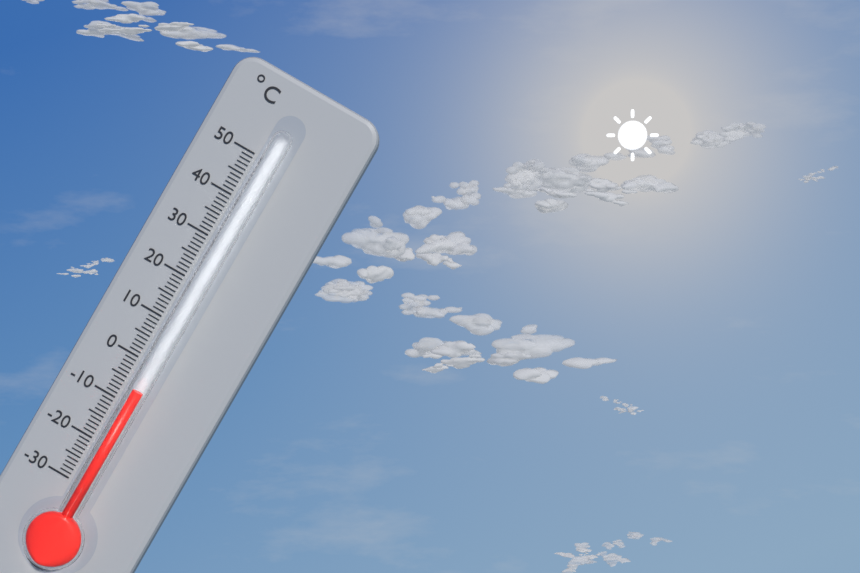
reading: -6 °C
